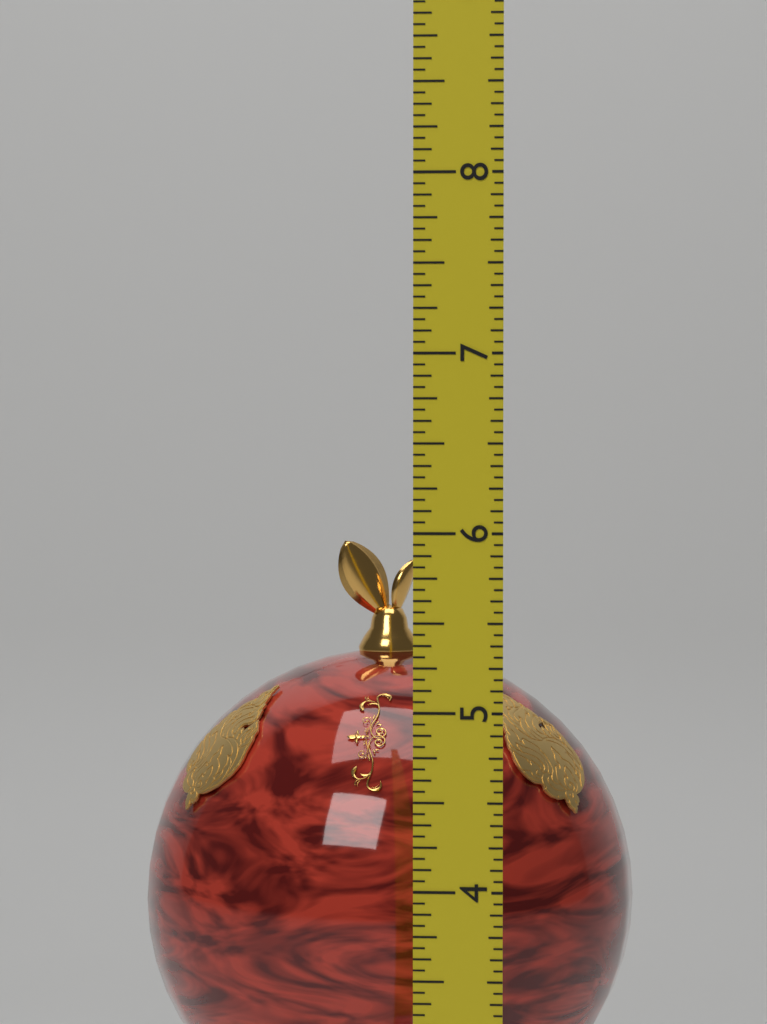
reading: 5.8125 (no unit)
